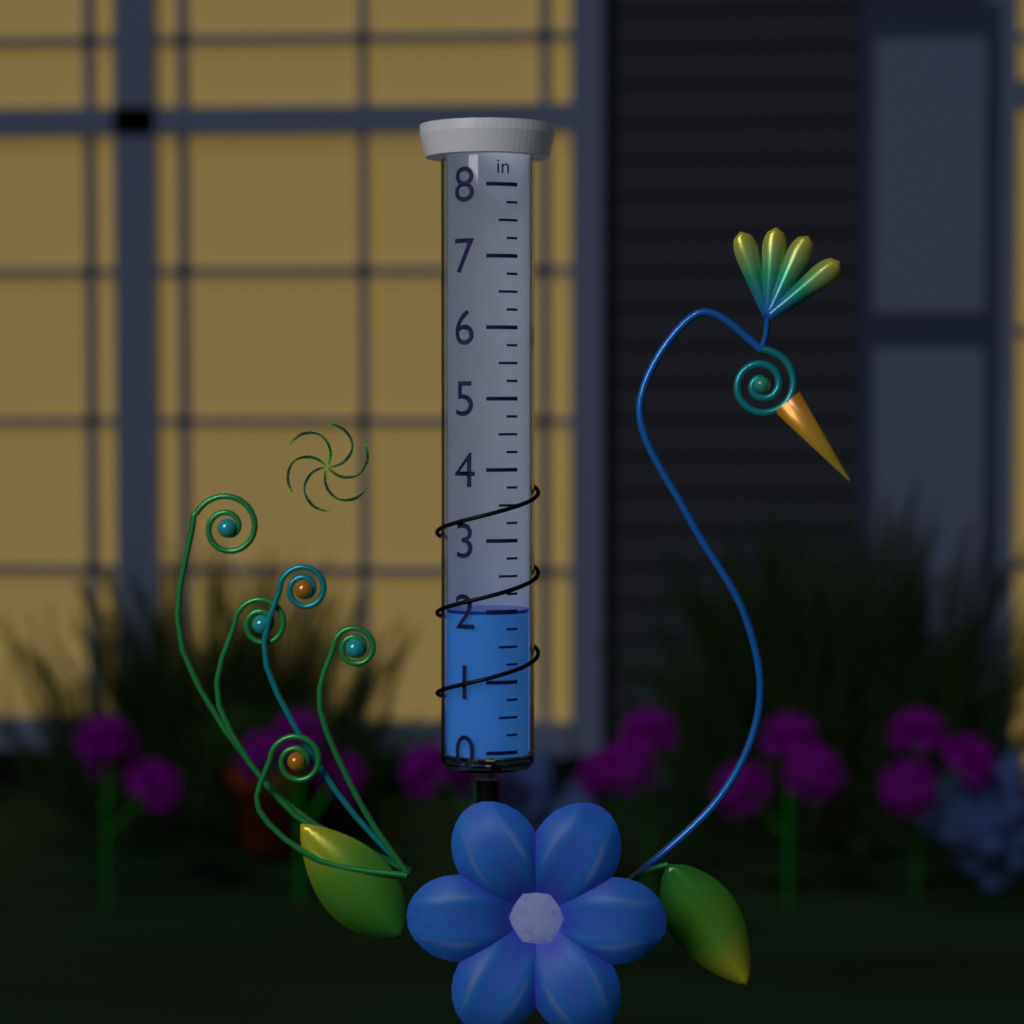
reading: 2.00 in
